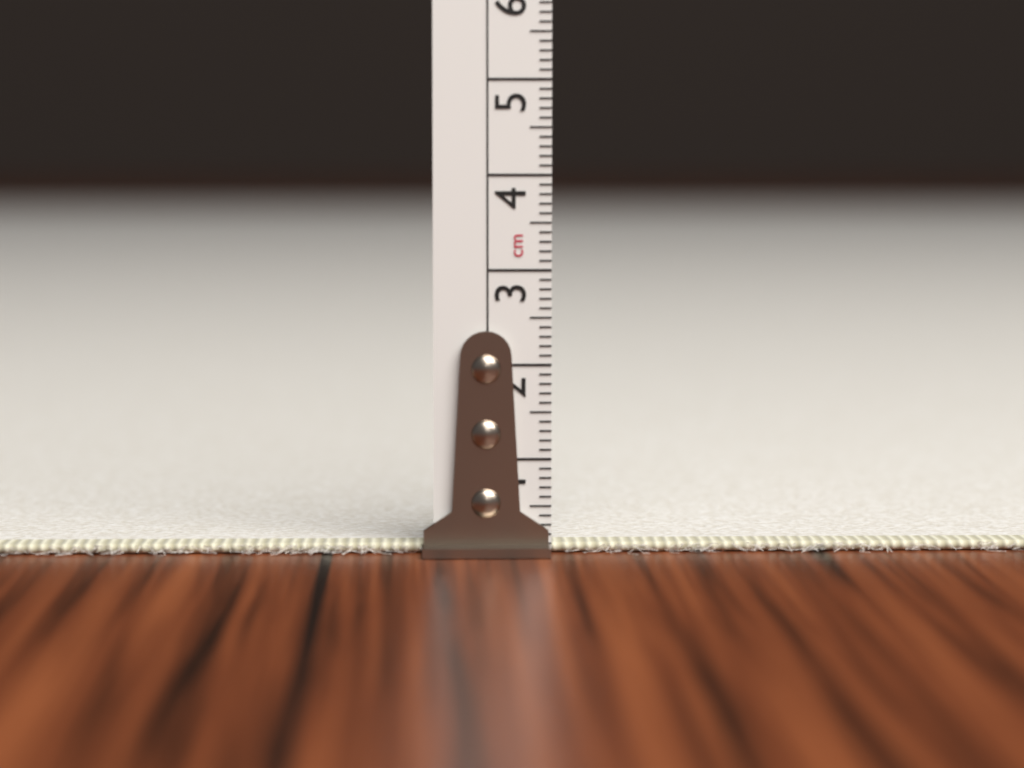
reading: 0.1 cm
